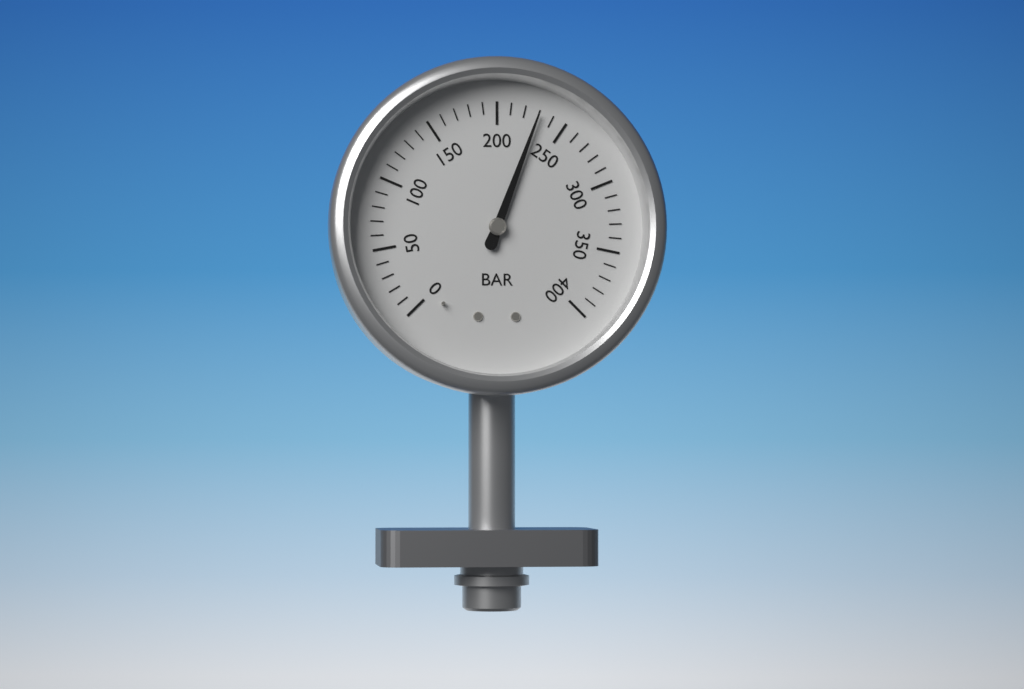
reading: 230 bar
